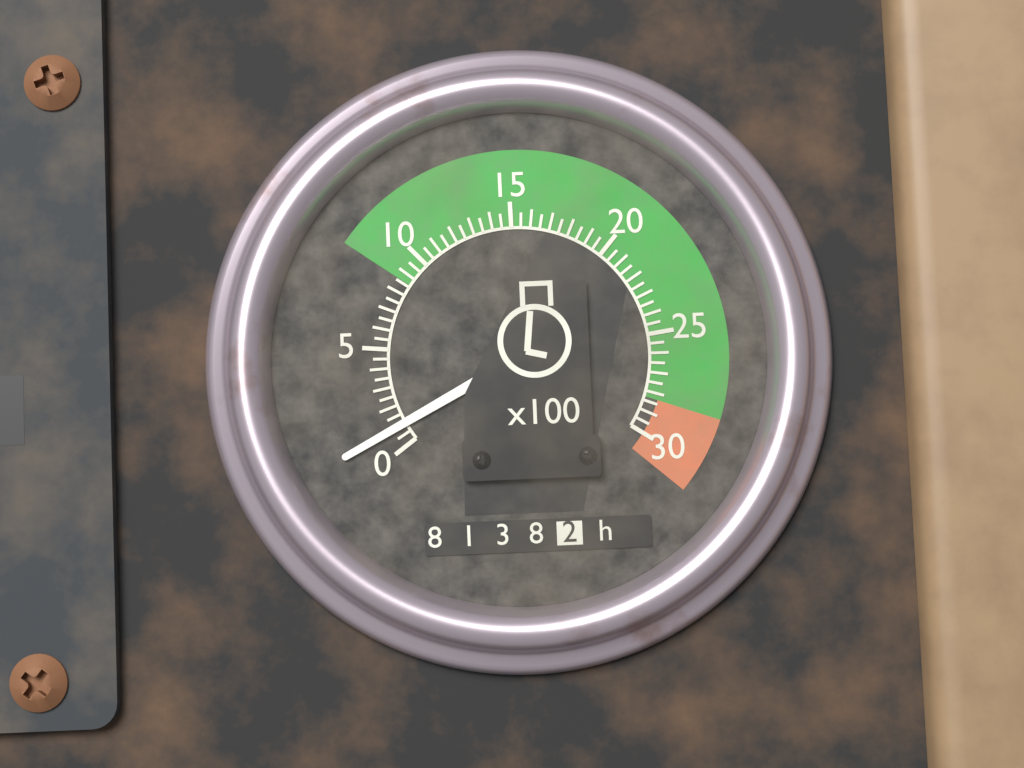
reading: 1.0 x100 rpm
